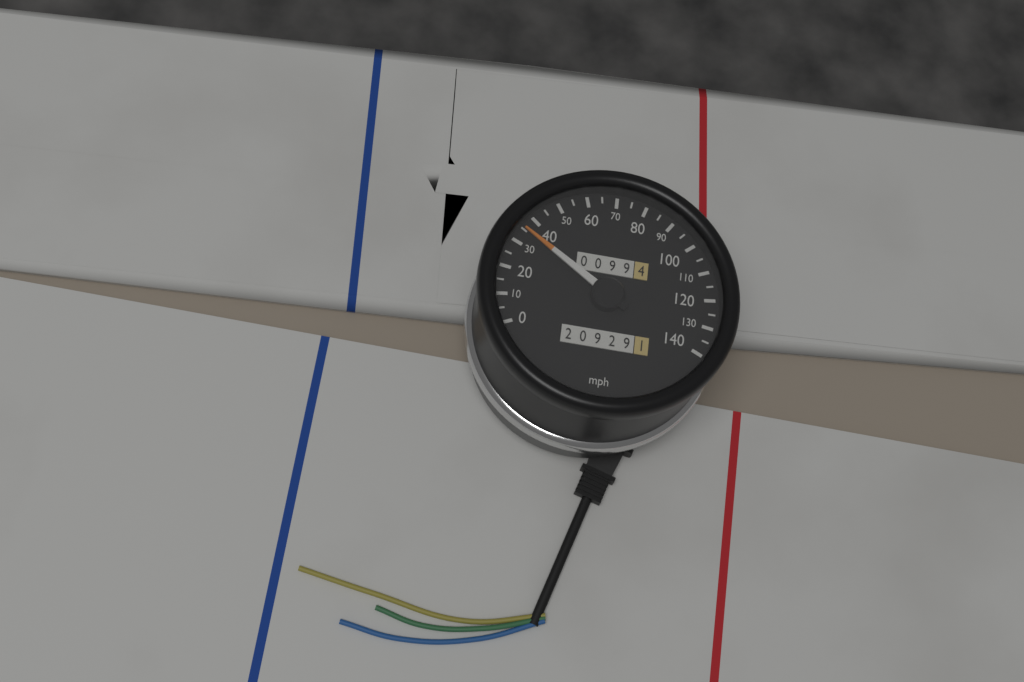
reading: 35 mph
